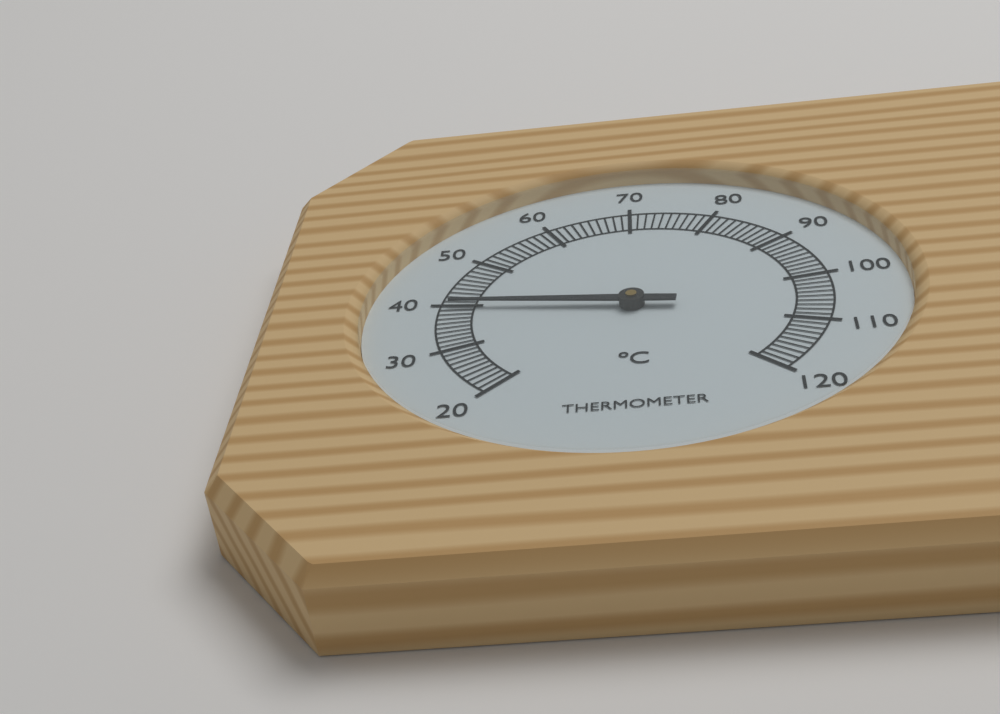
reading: 40 °C
